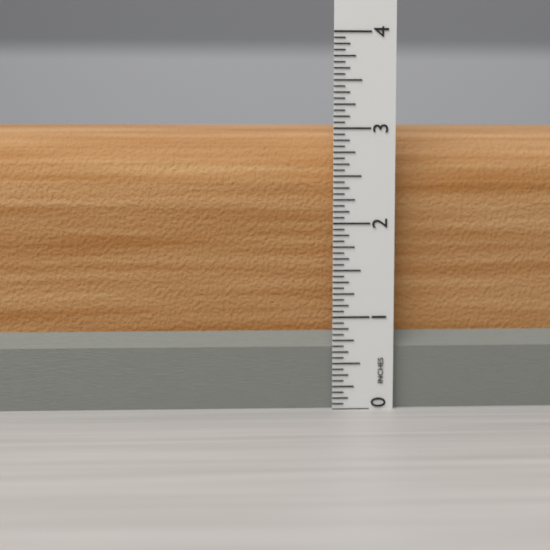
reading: 3.0625 in
